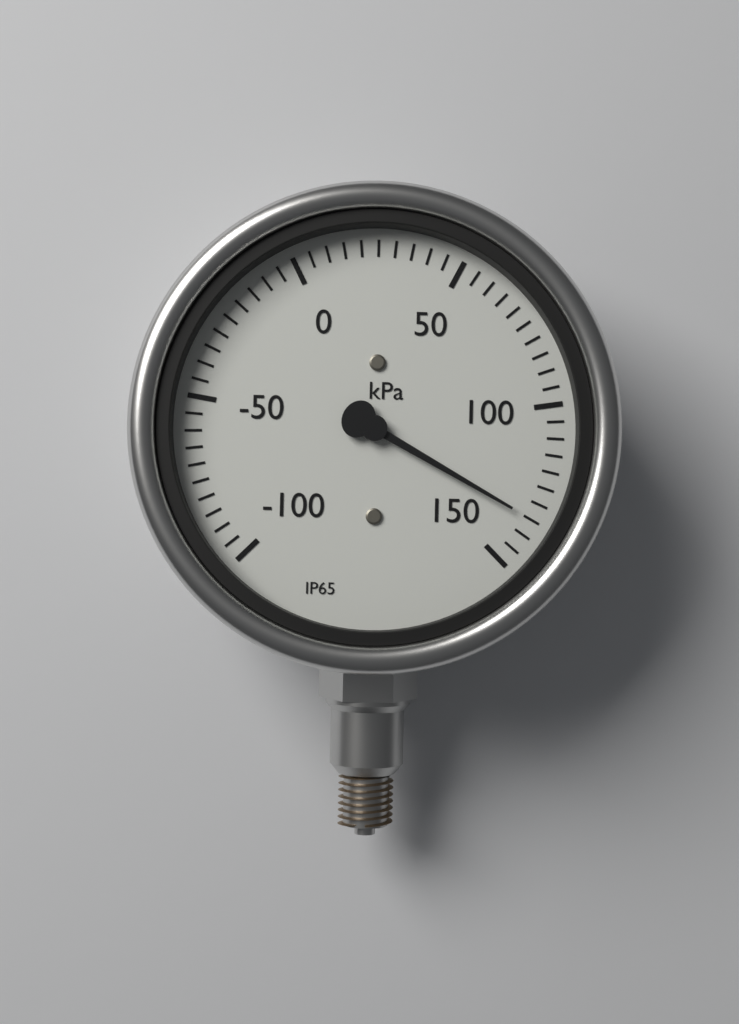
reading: 135 kPa
